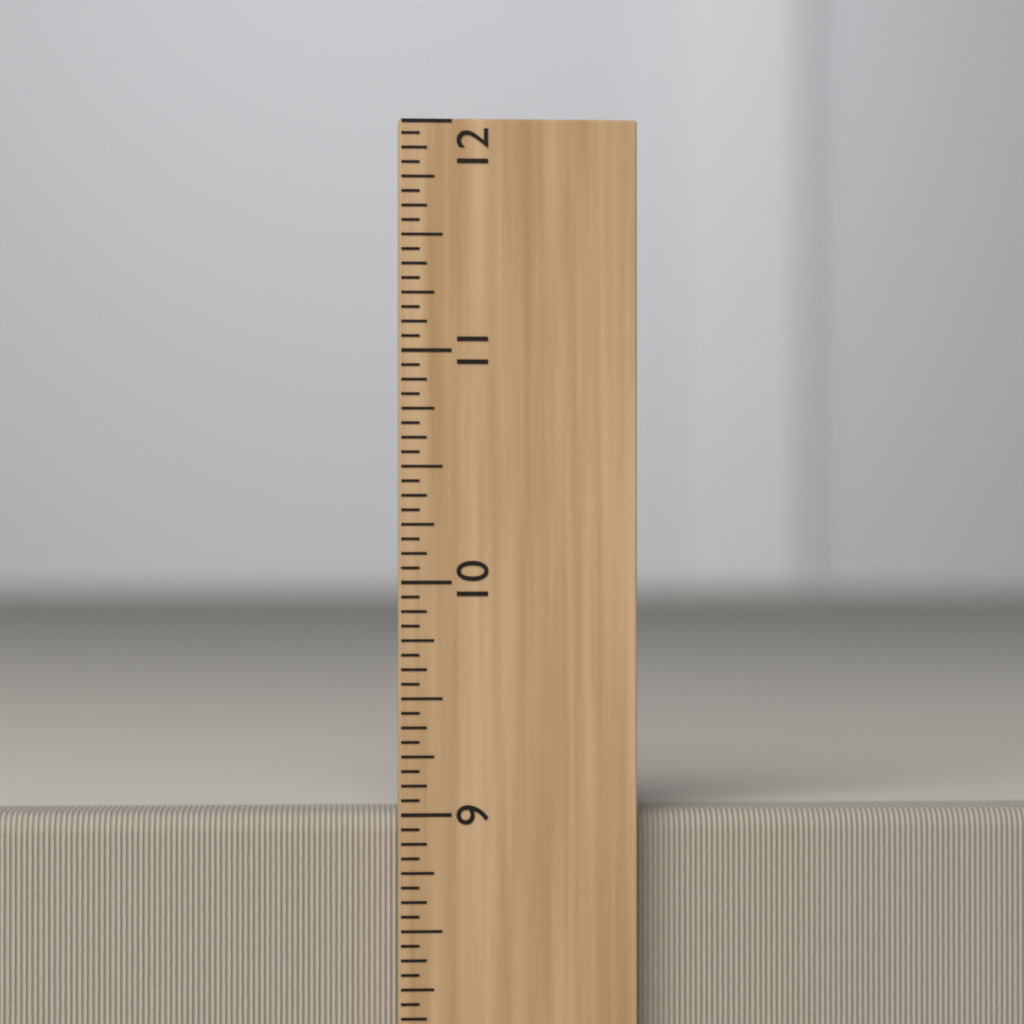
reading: 9.0000 inch
